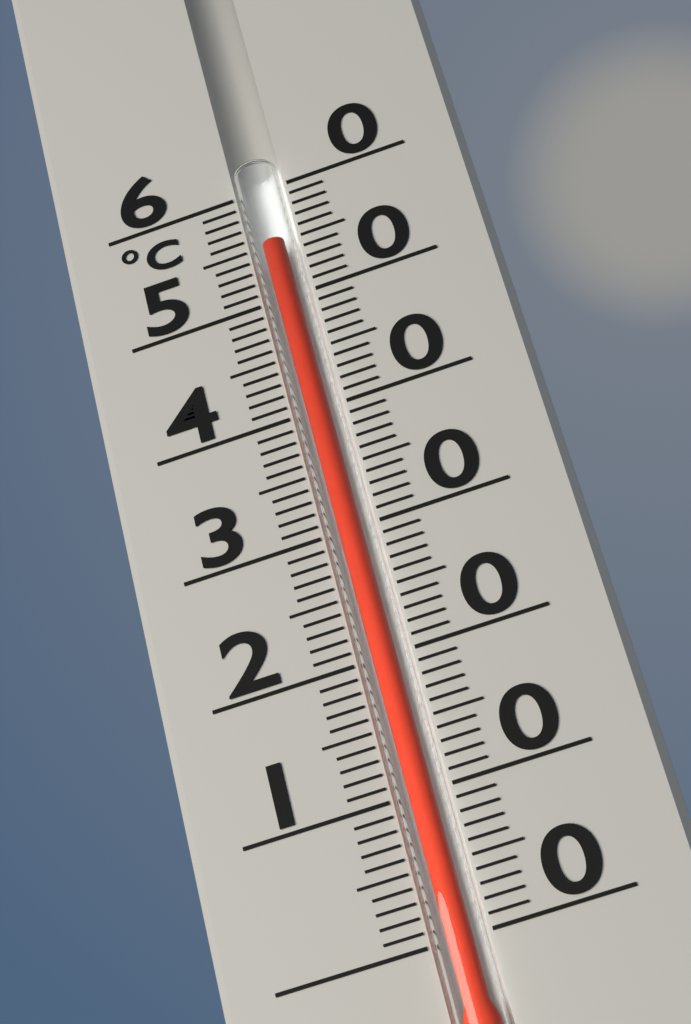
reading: 55 °C
